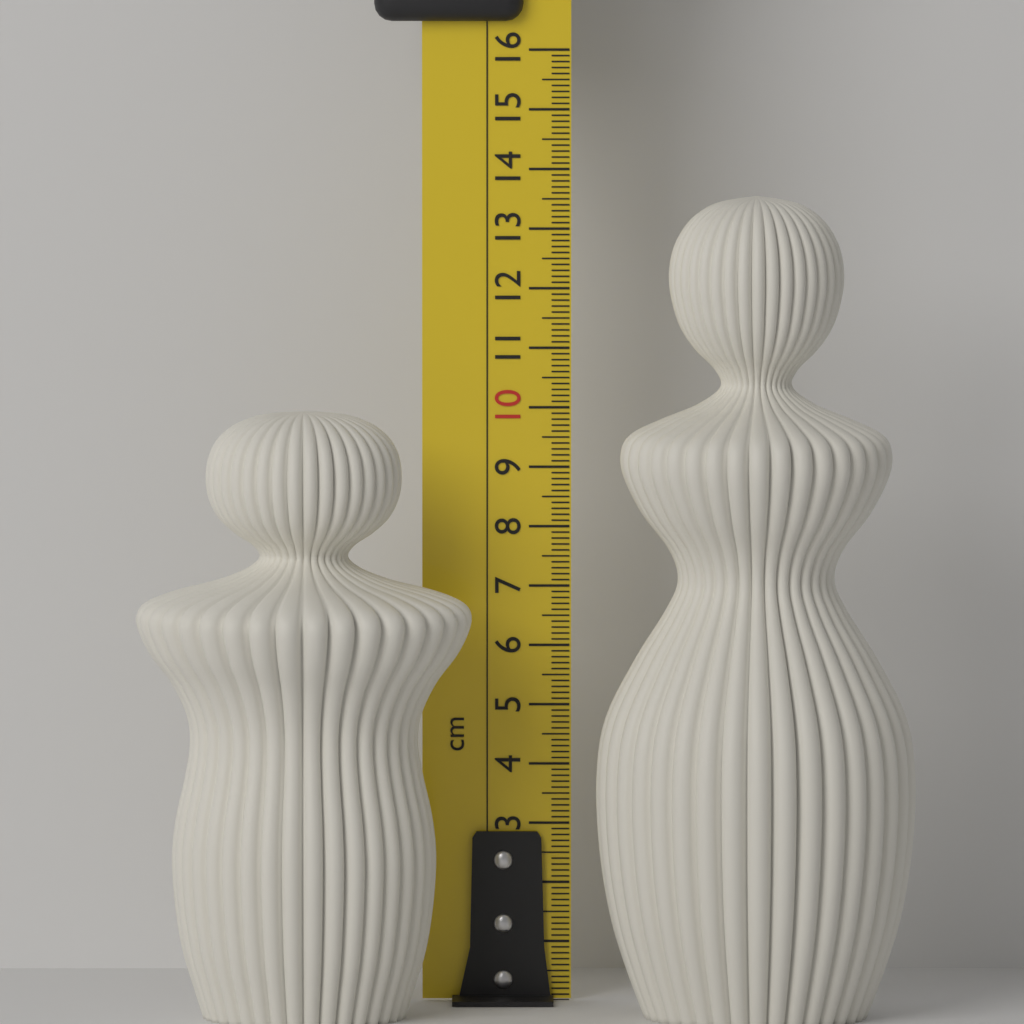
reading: 10.1 cm
